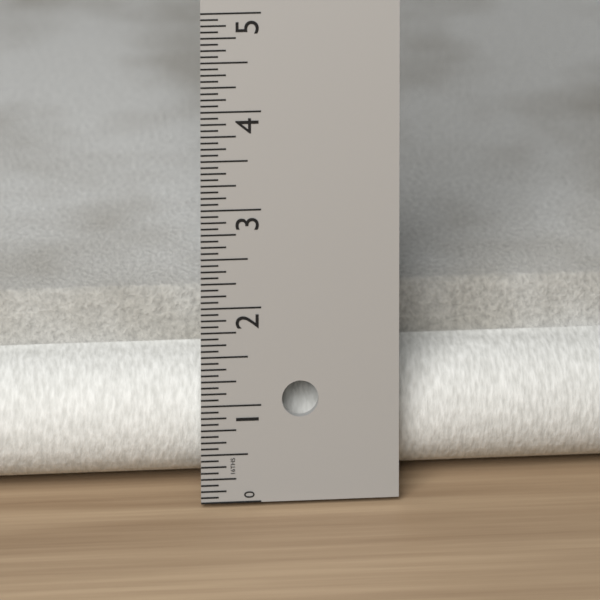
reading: 1.6875 in
